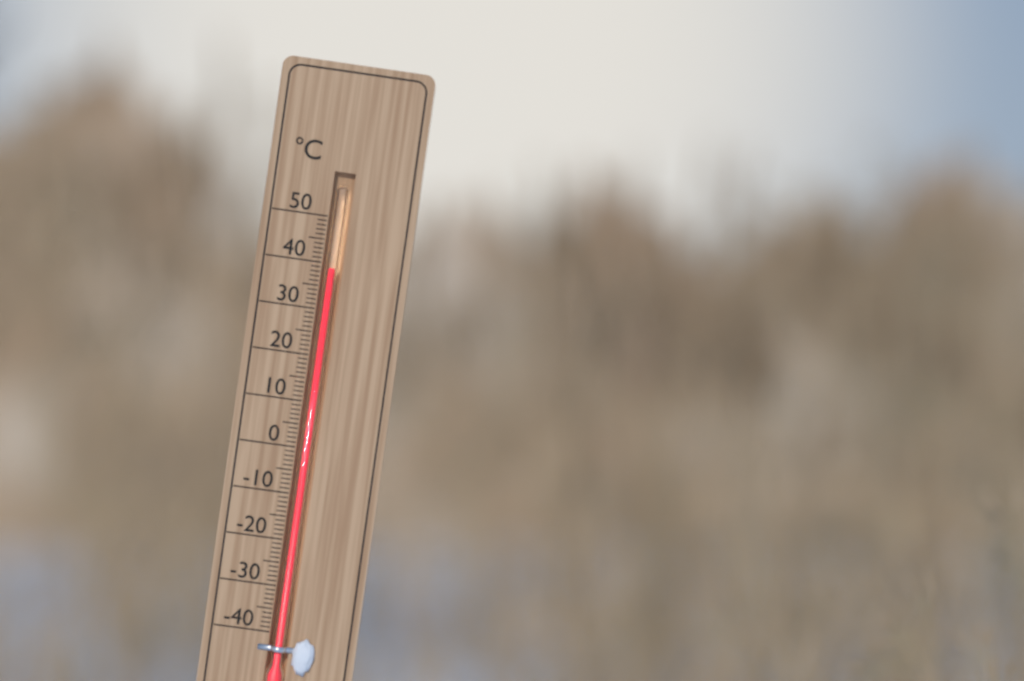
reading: 39 °C
